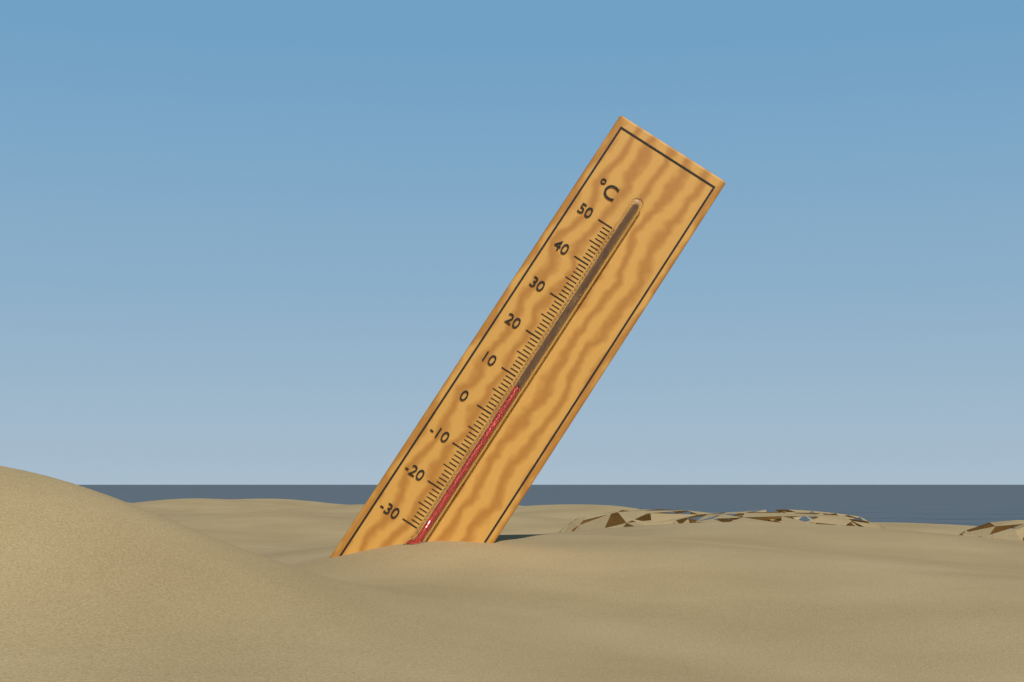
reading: 8 °C
